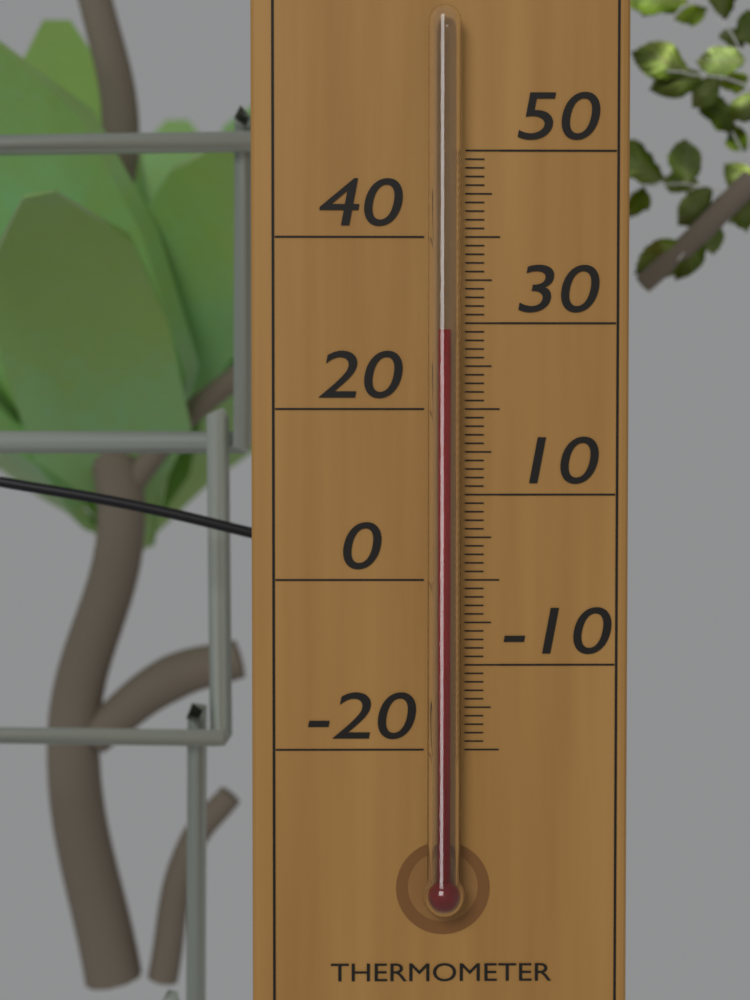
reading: 29 °C
